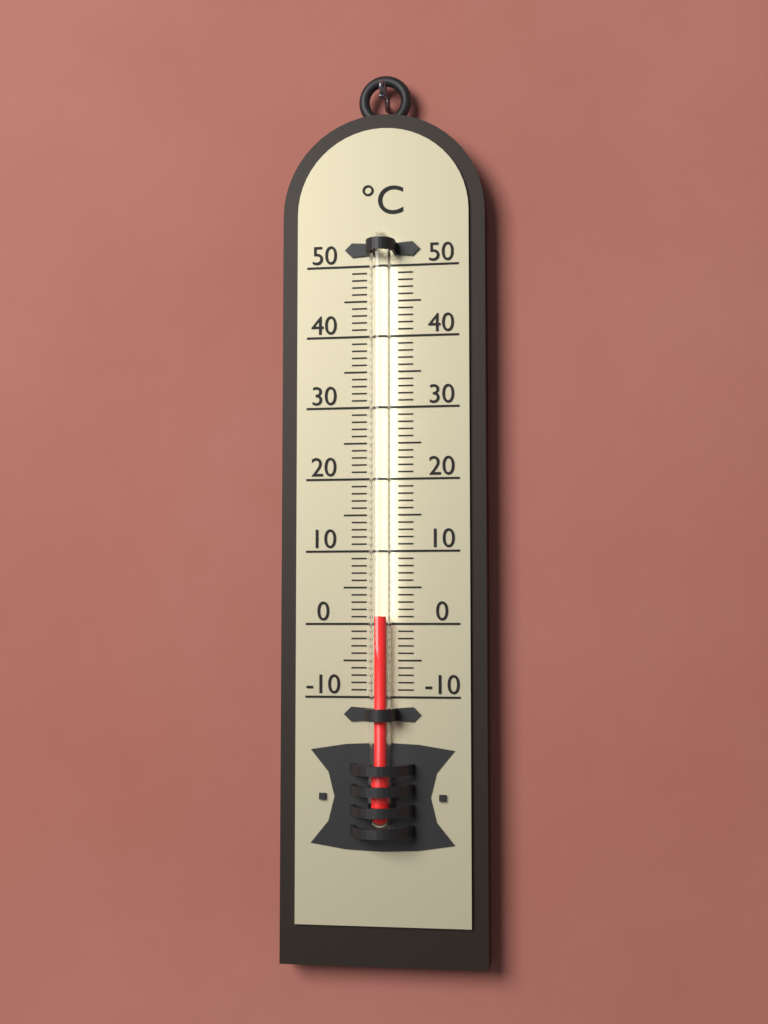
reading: 1 °C
